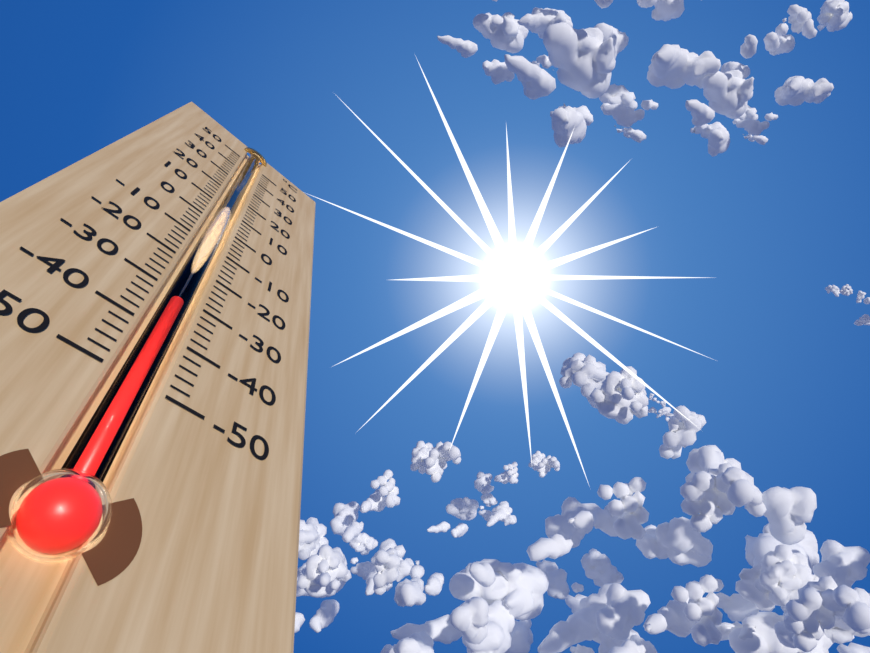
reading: -32 °C
